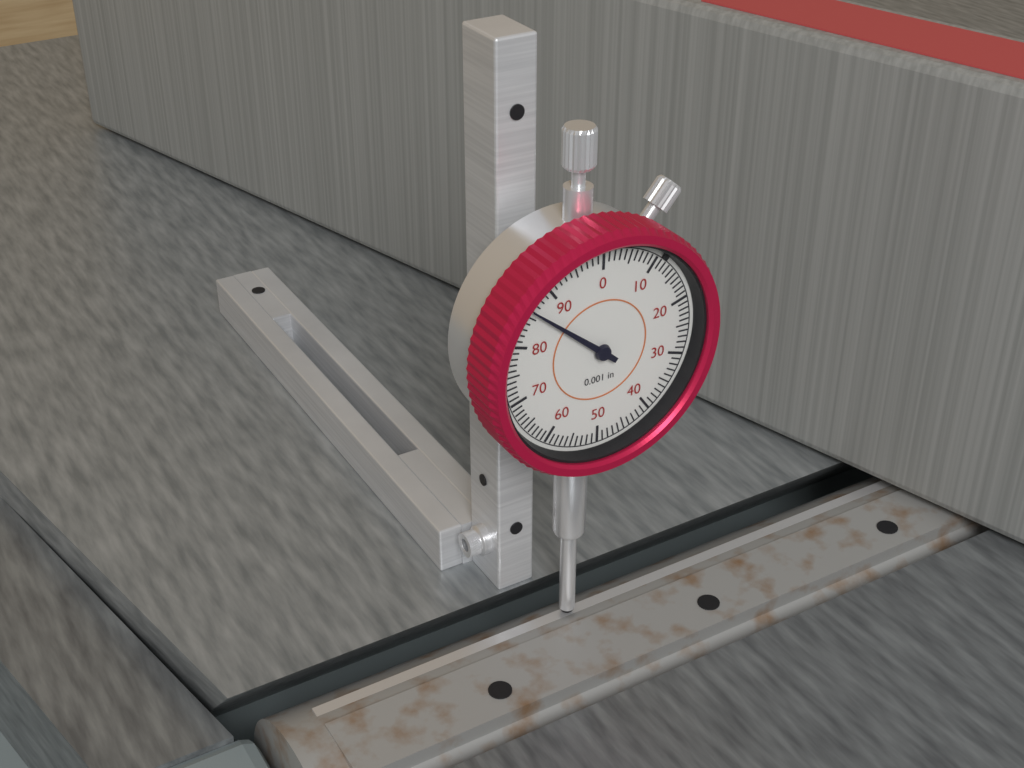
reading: 0.086 in
